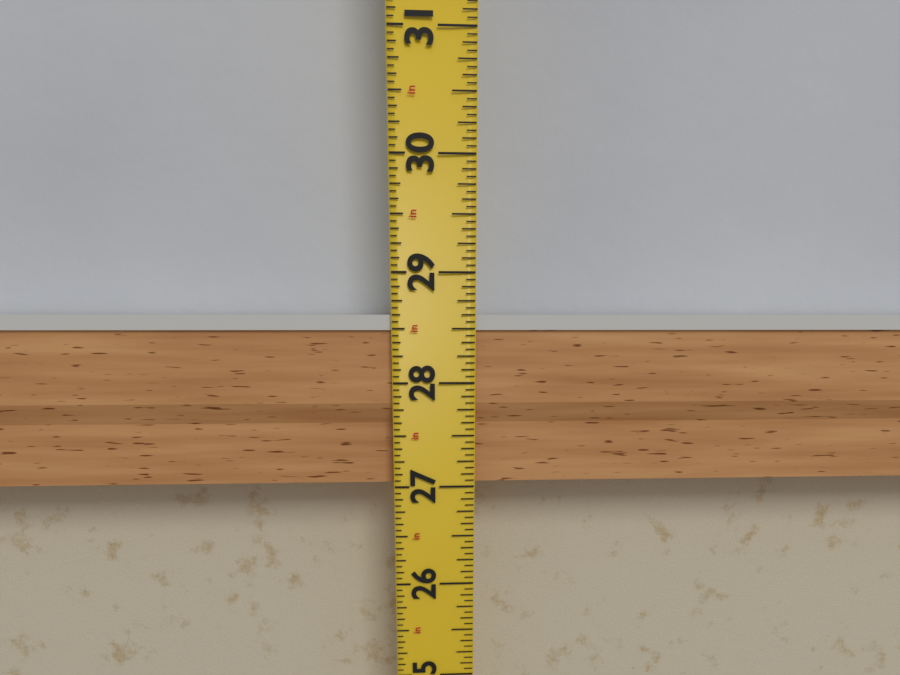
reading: 28.6250 in
